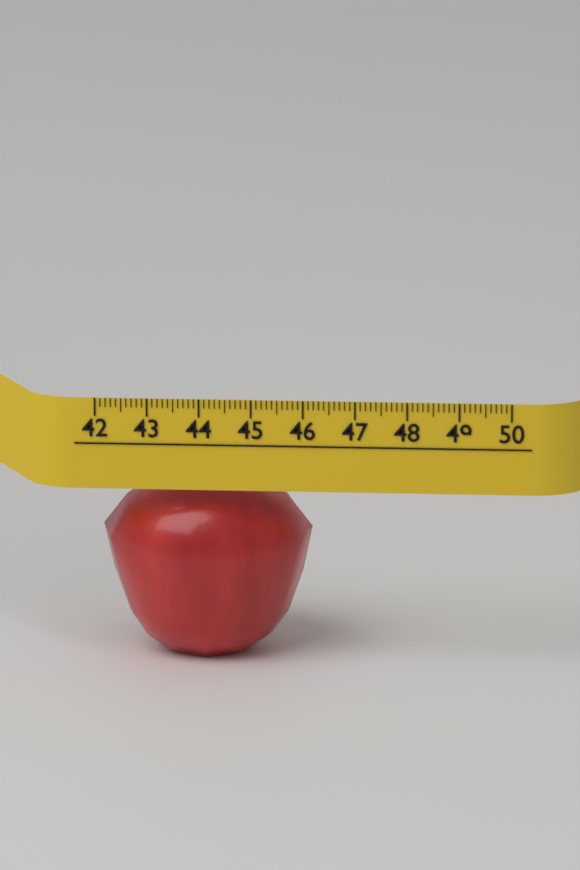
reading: 46.1 (no unit)
